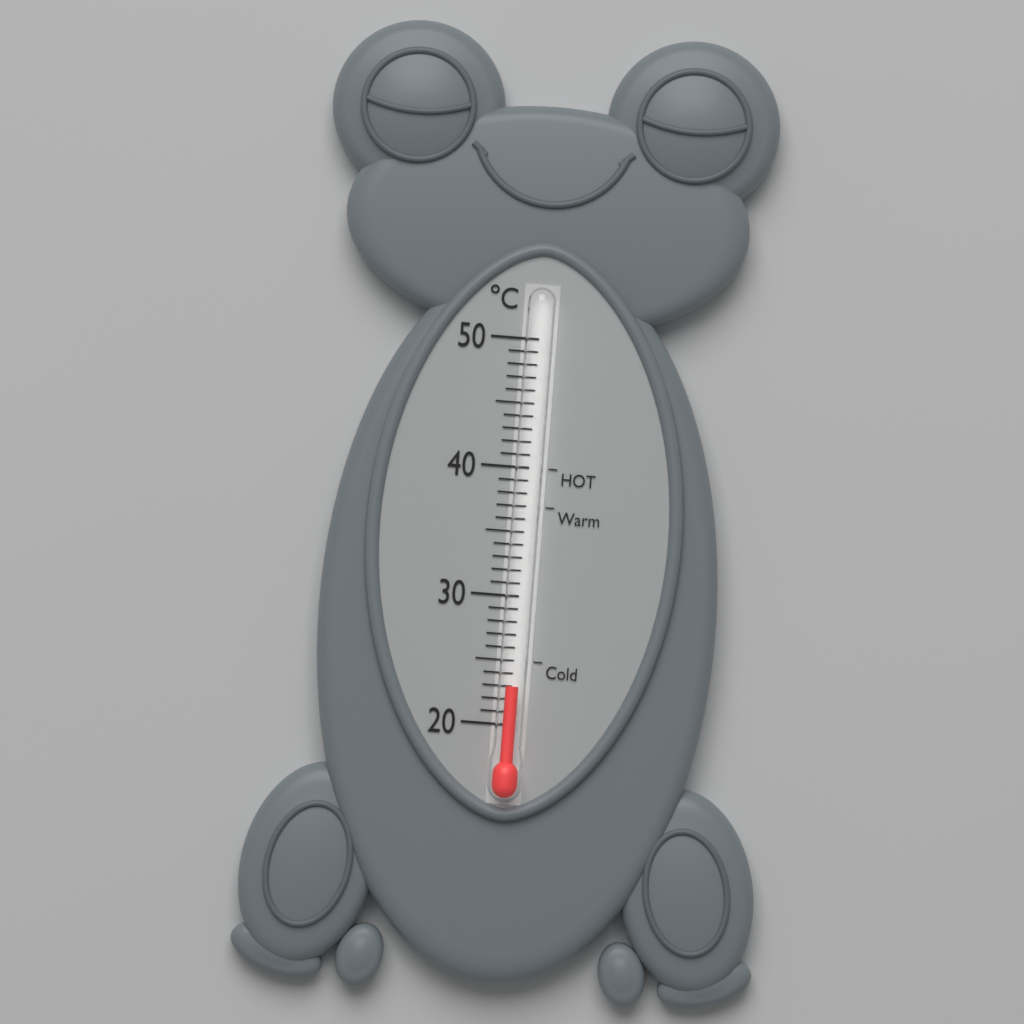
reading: 23 °C
